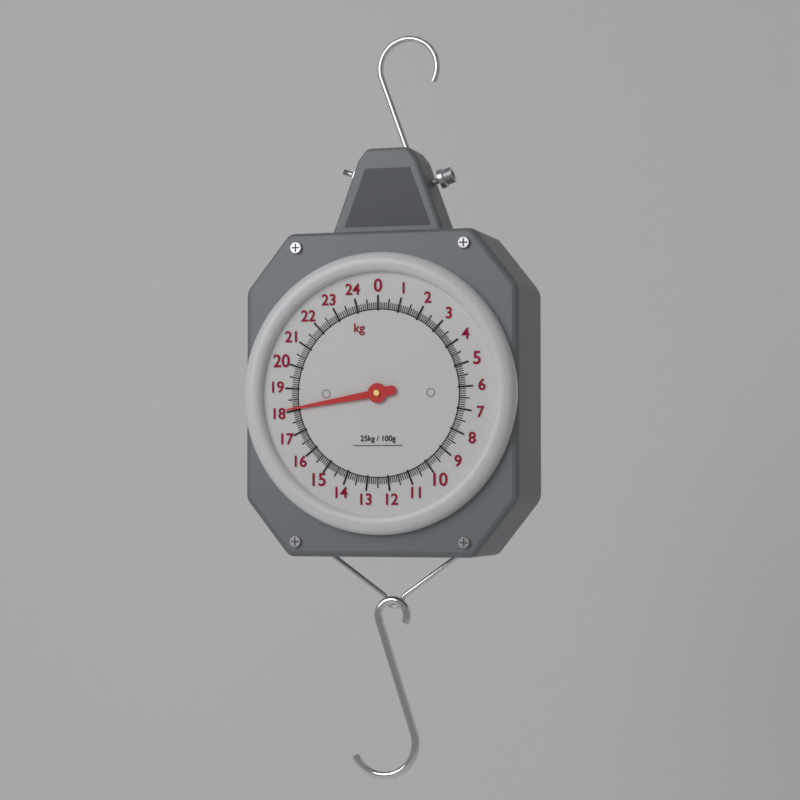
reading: 18.1 kg
